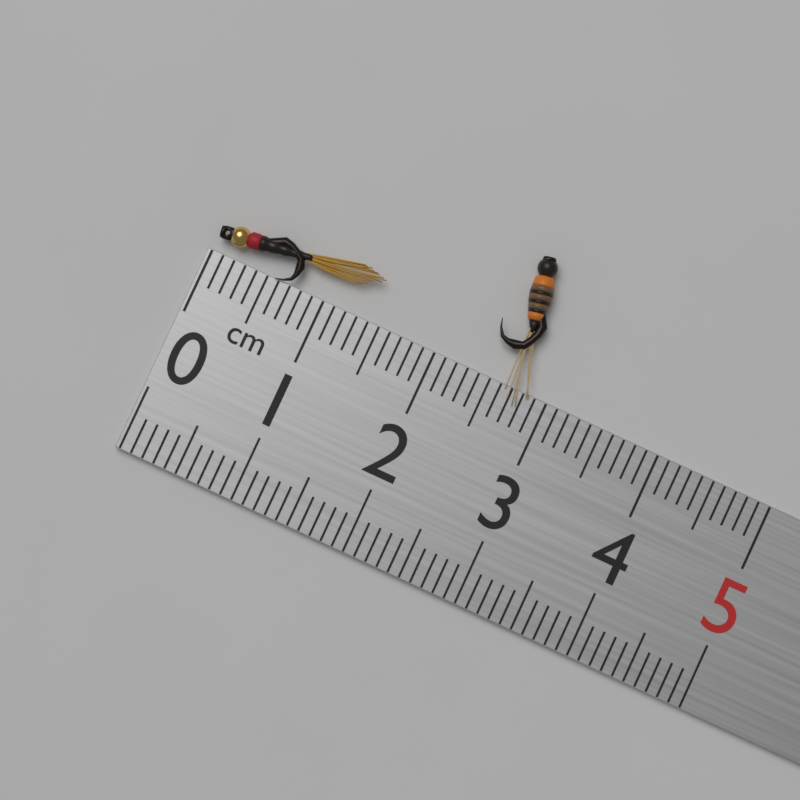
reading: 1.4 cm
